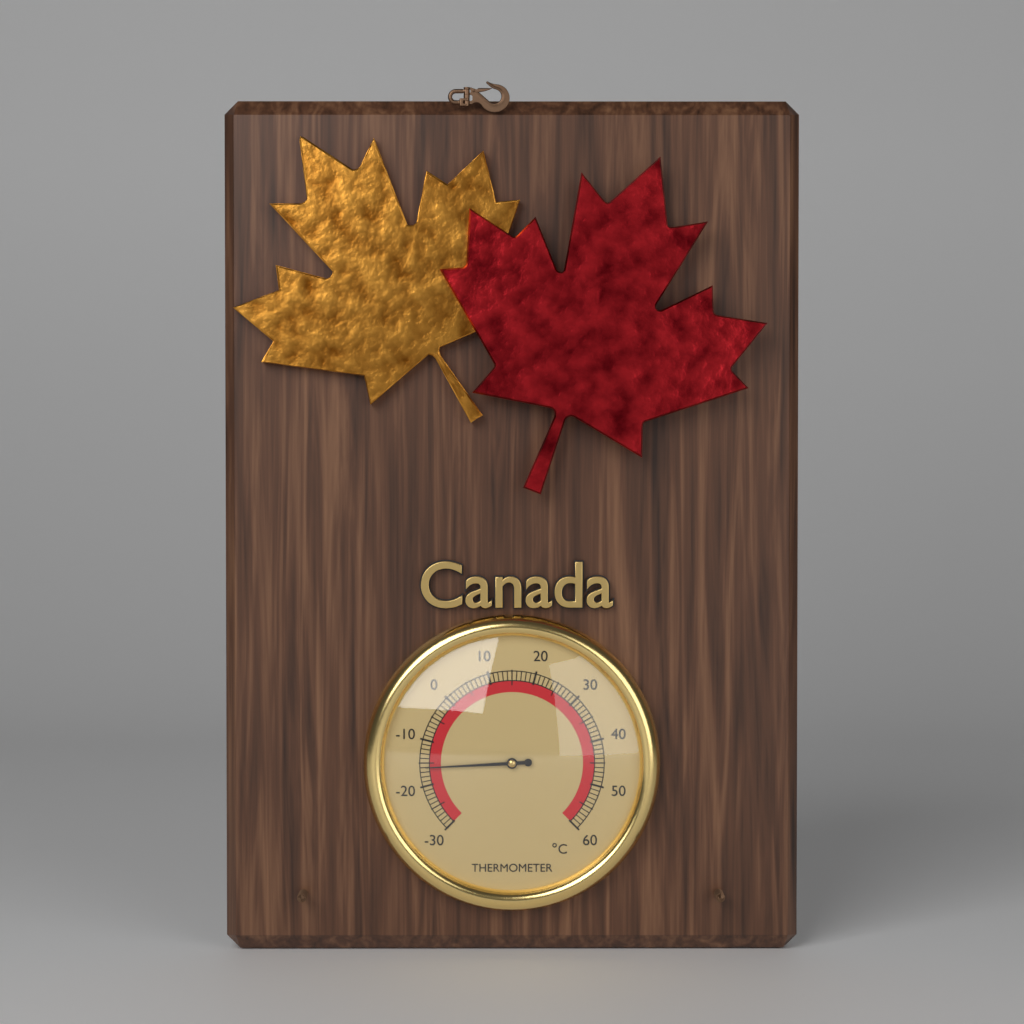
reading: -16 °C
